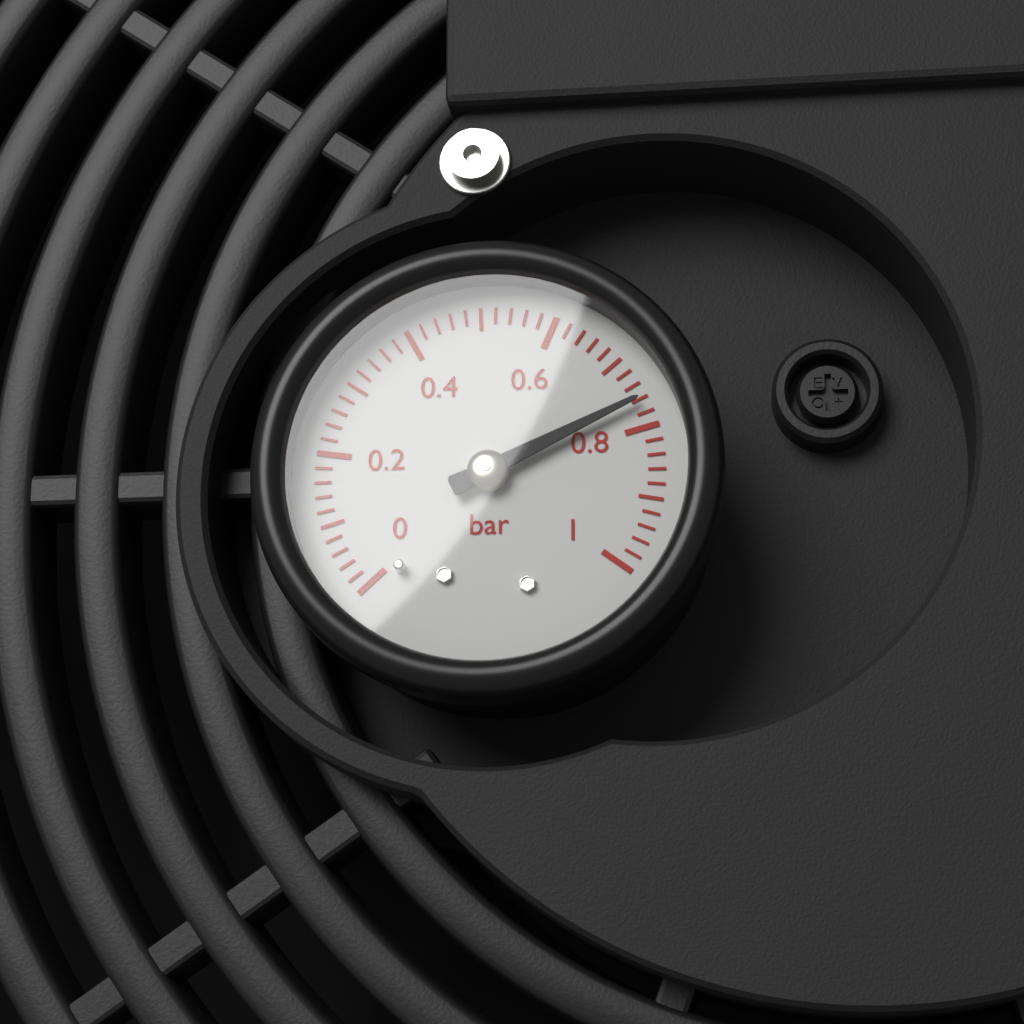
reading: 0.76 bar
